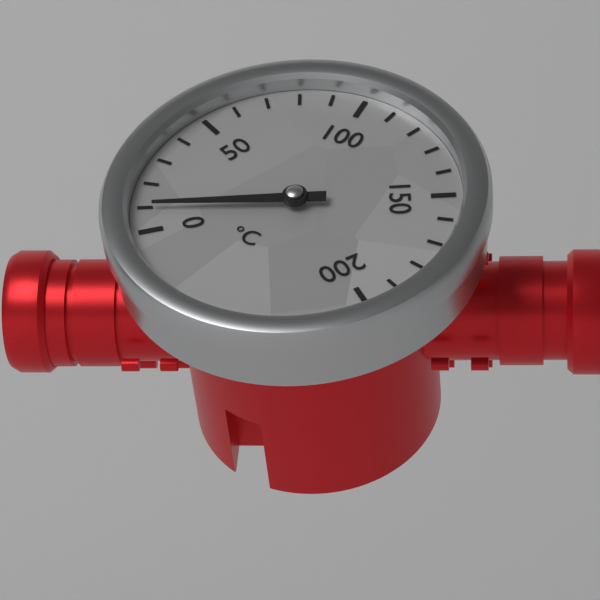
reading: 10 °C
